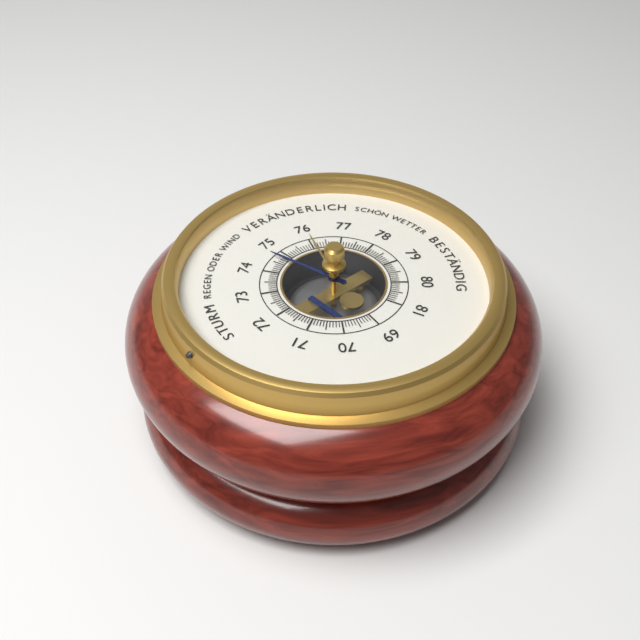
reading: 74.7 (no unit)
